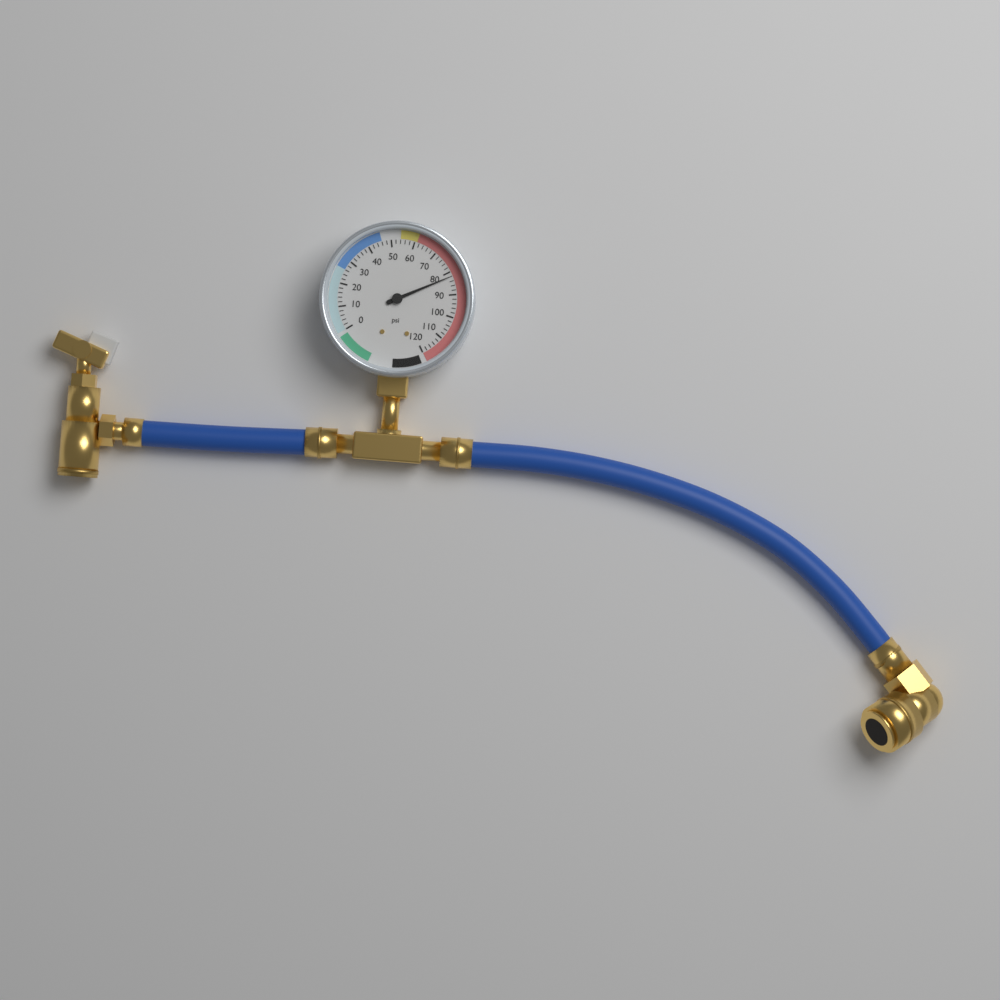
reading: 82 psi
